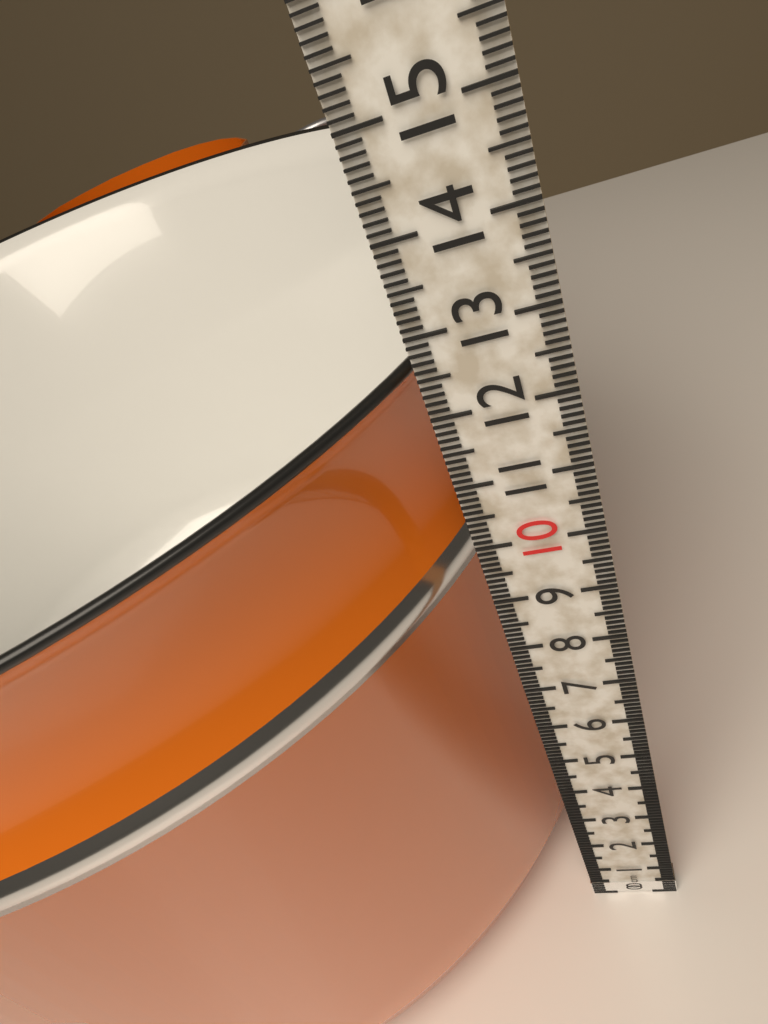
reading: 12.6 cm
